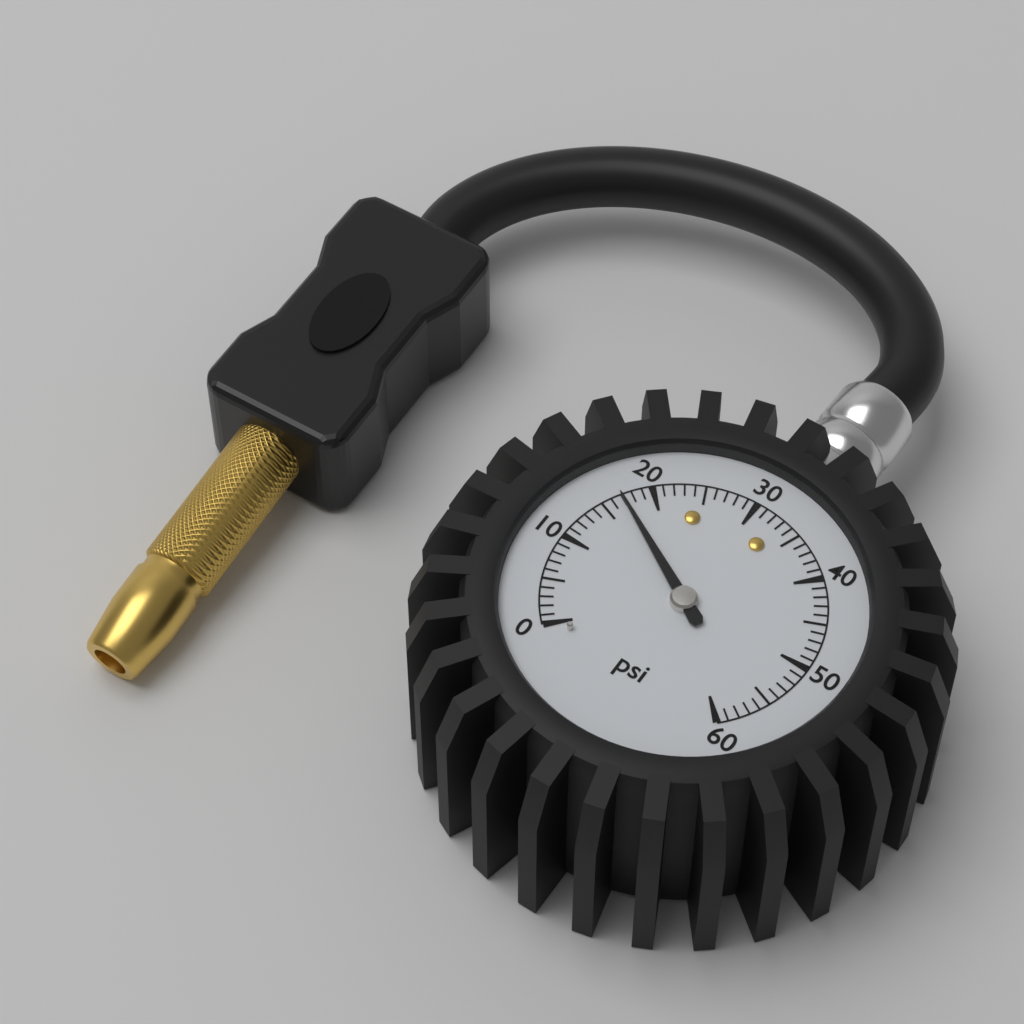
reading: 17 psi
